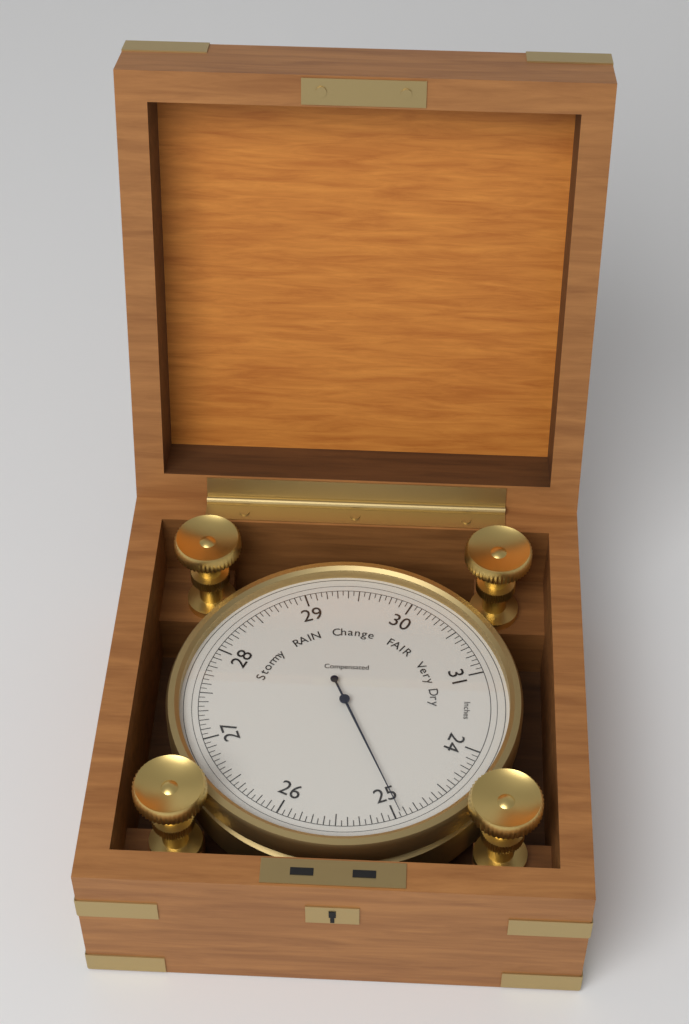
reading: 24.95 inHg
